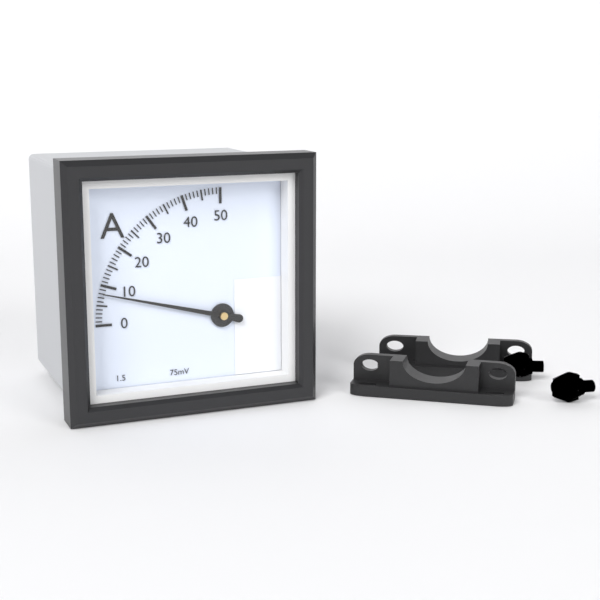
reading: 8 A
